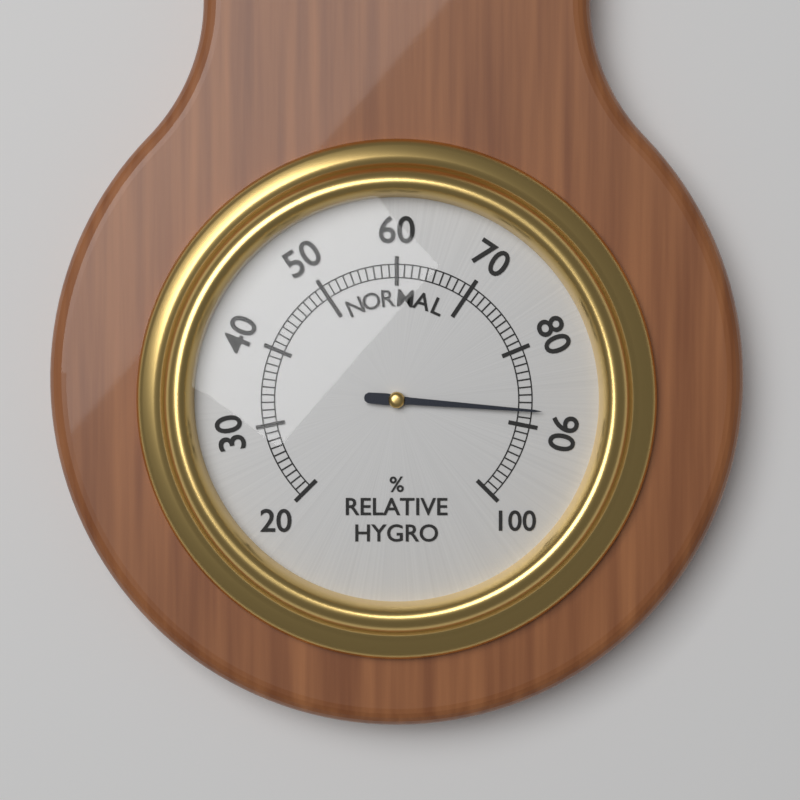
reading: 88 %
